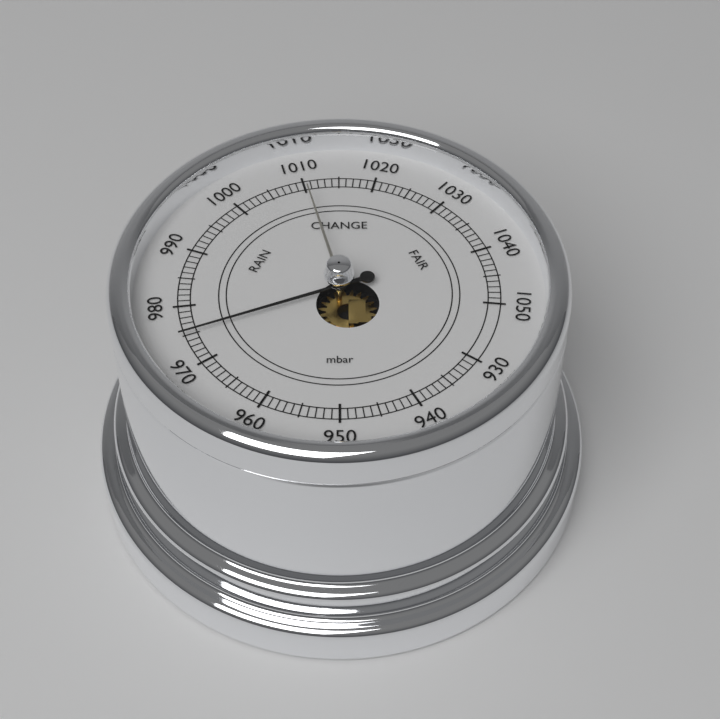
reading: 975 mbar
